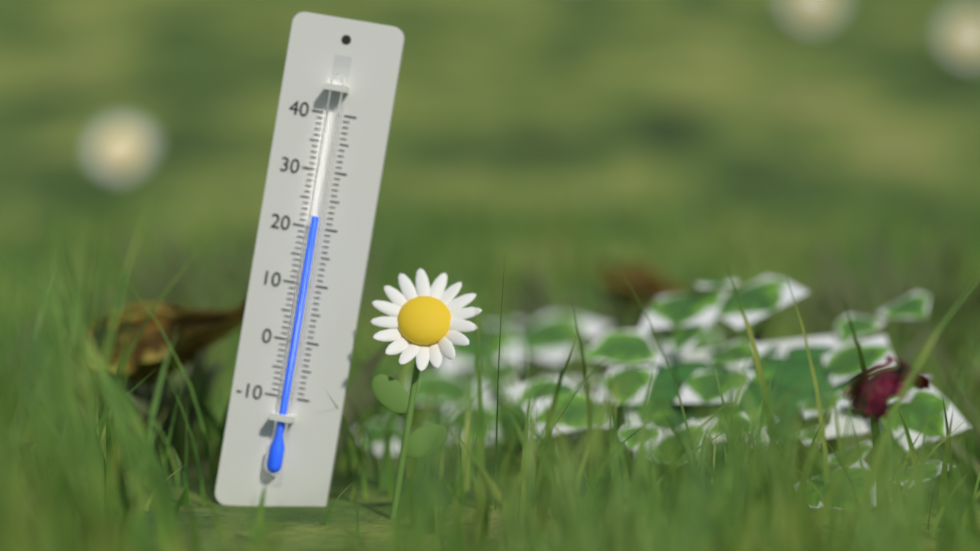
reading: 22 (no unit)
